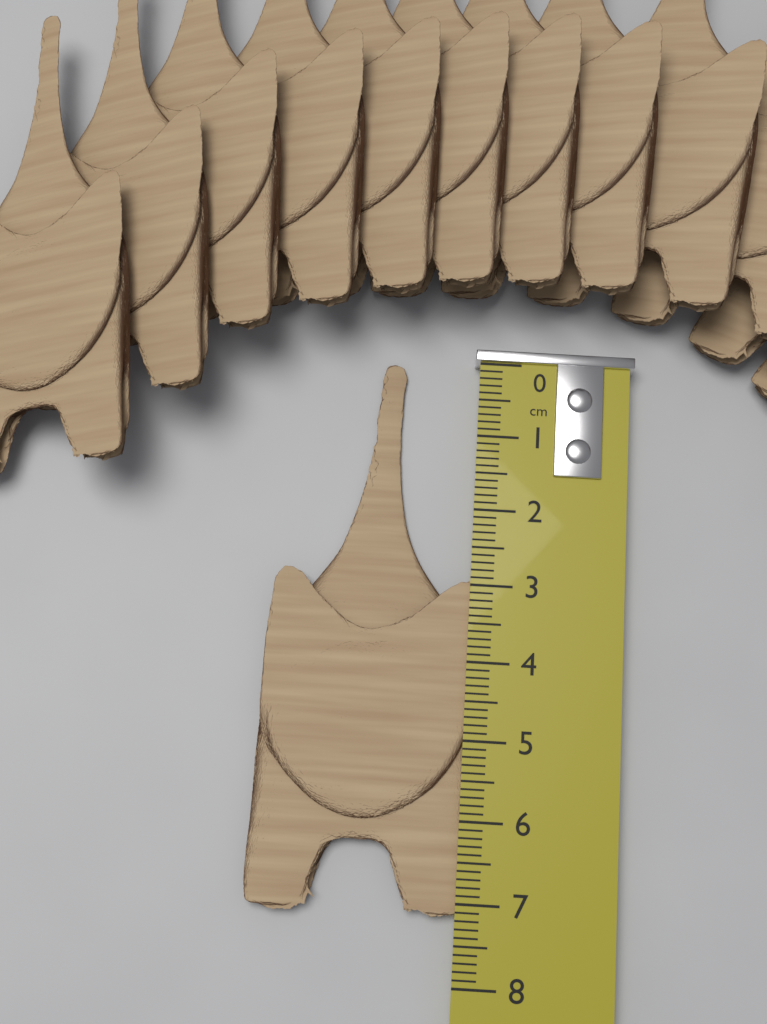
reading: 7.2 cm
